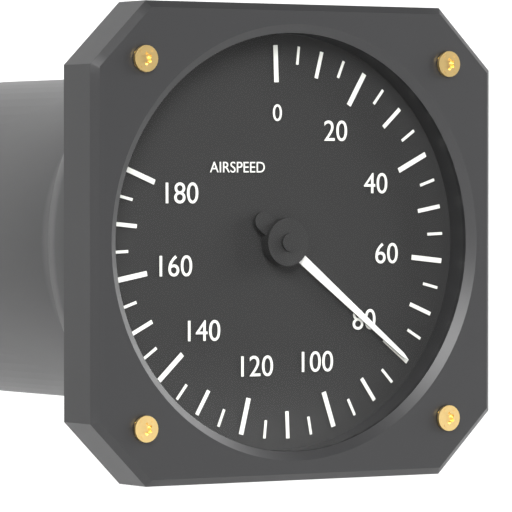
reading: 80 (no unit)
